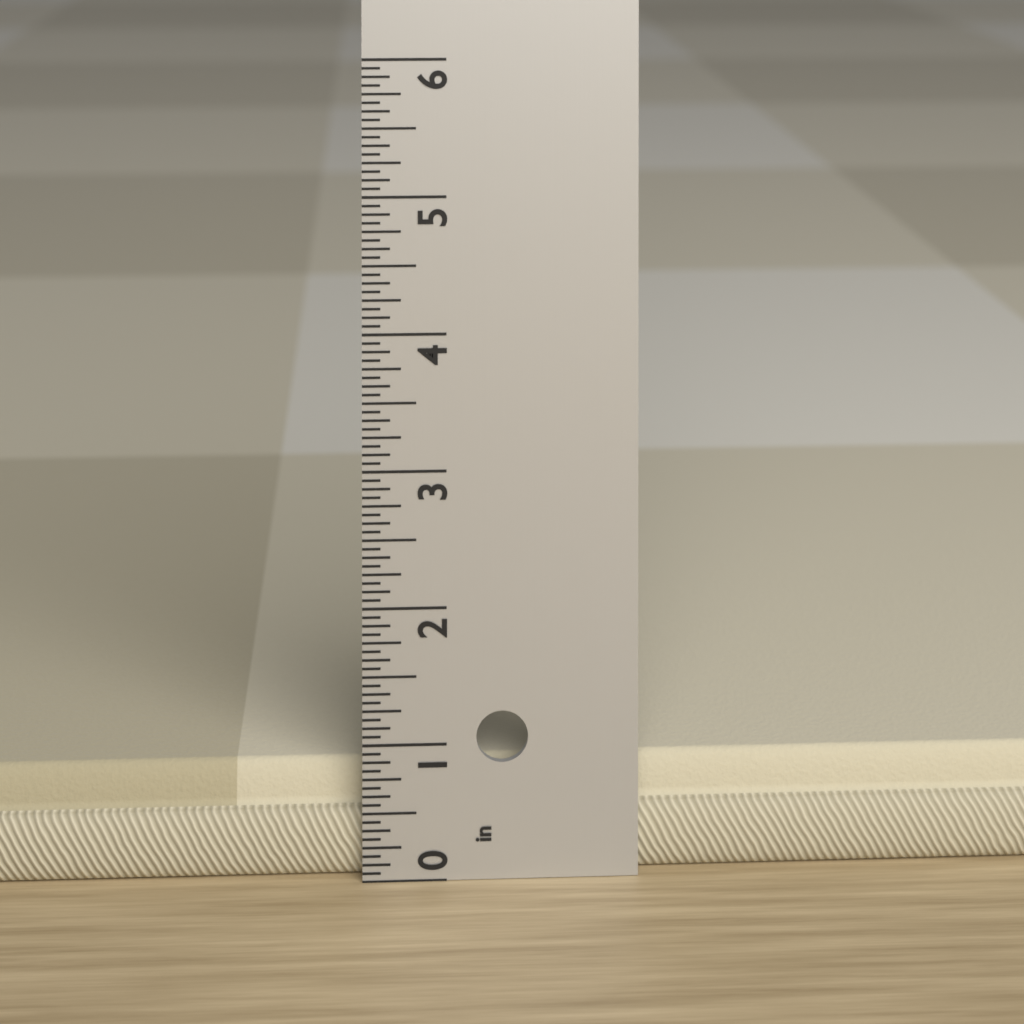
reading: 0.8125 in
